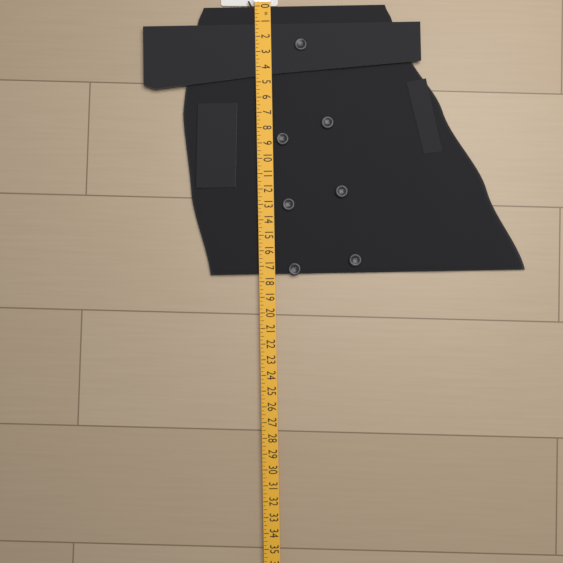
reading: 17.50 in
